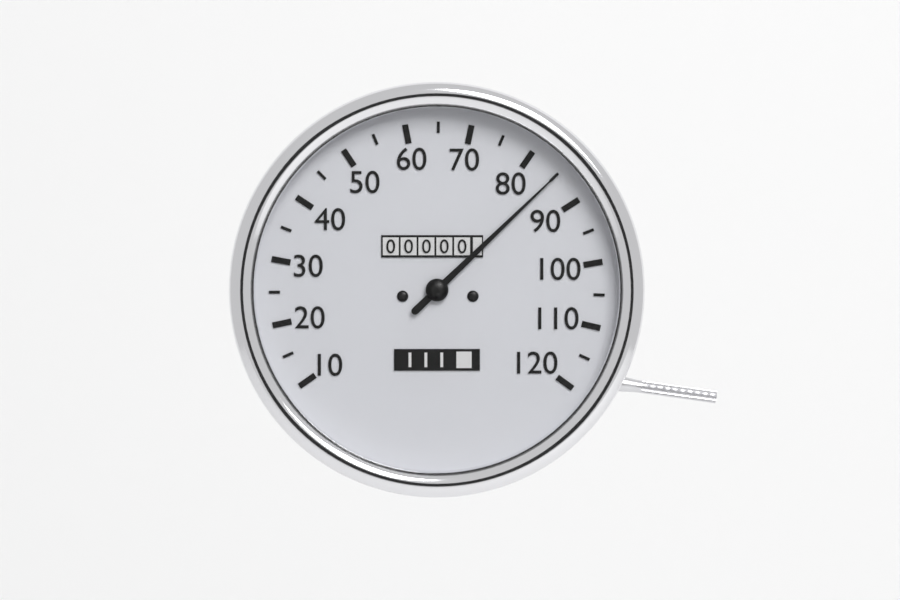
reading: 85 (no unit)
